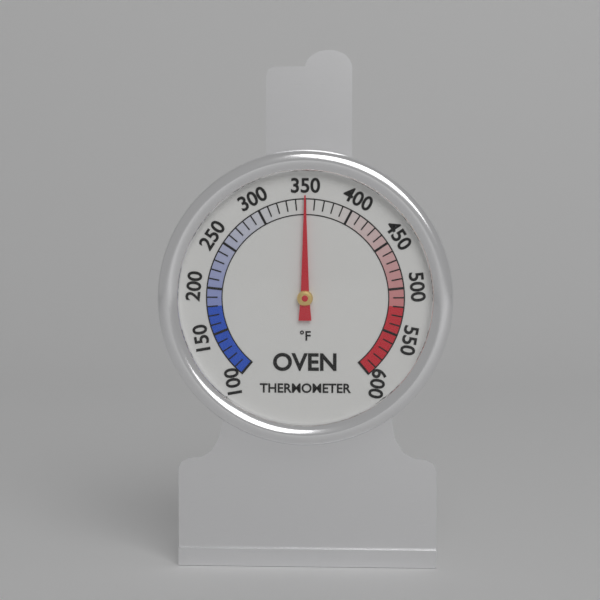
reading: 350 °F
